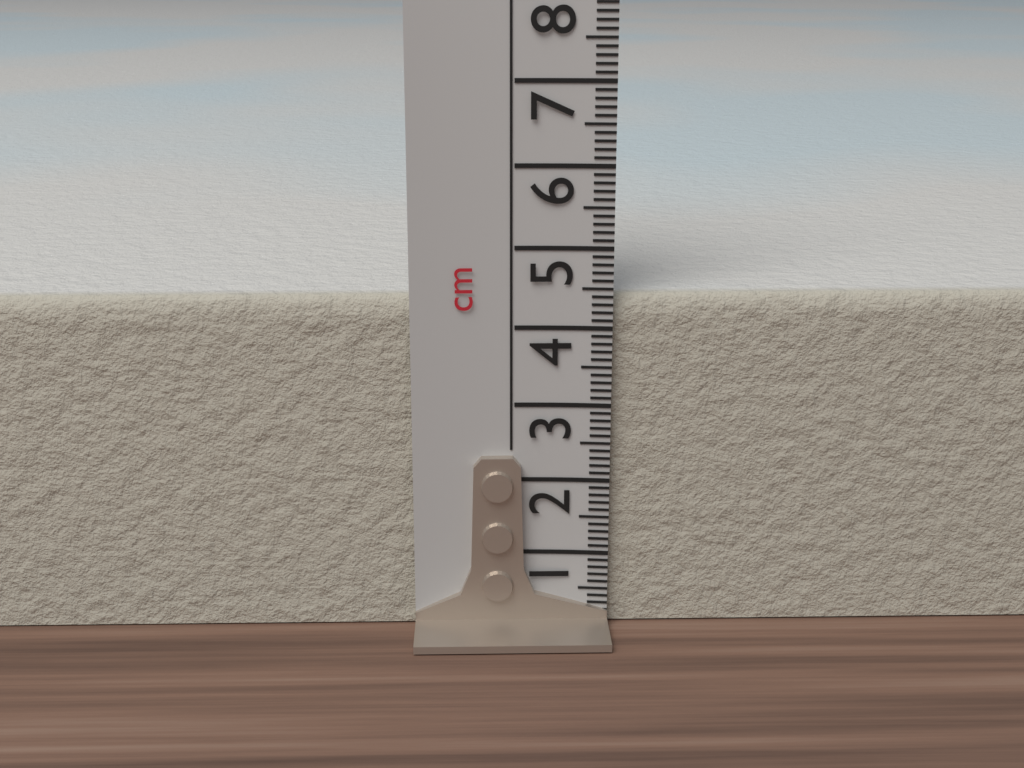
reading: 4.4 cm
